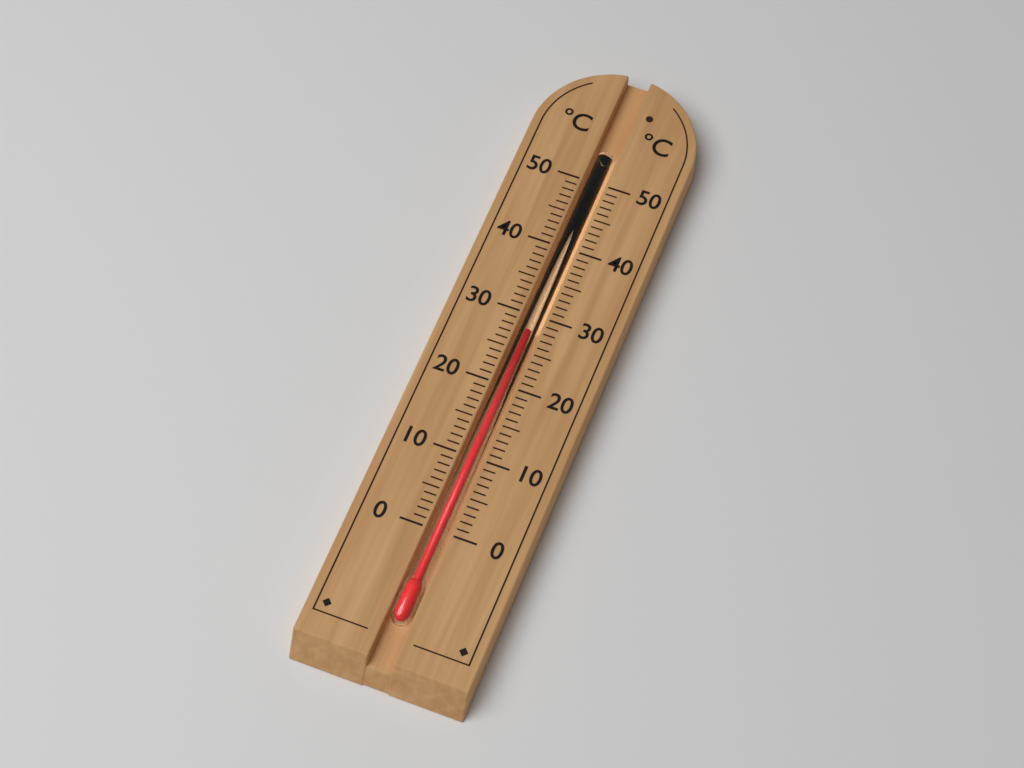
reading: 28 °C
